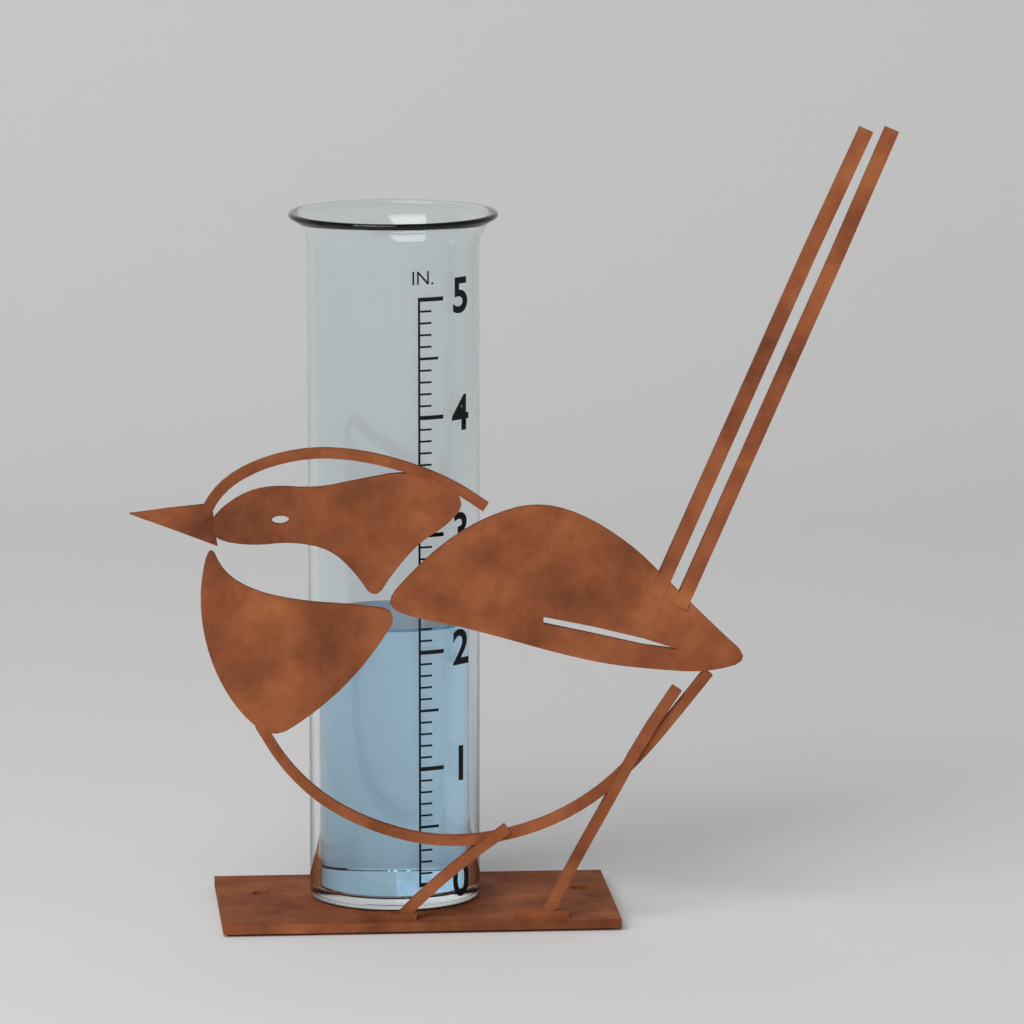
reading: 2.2 in
